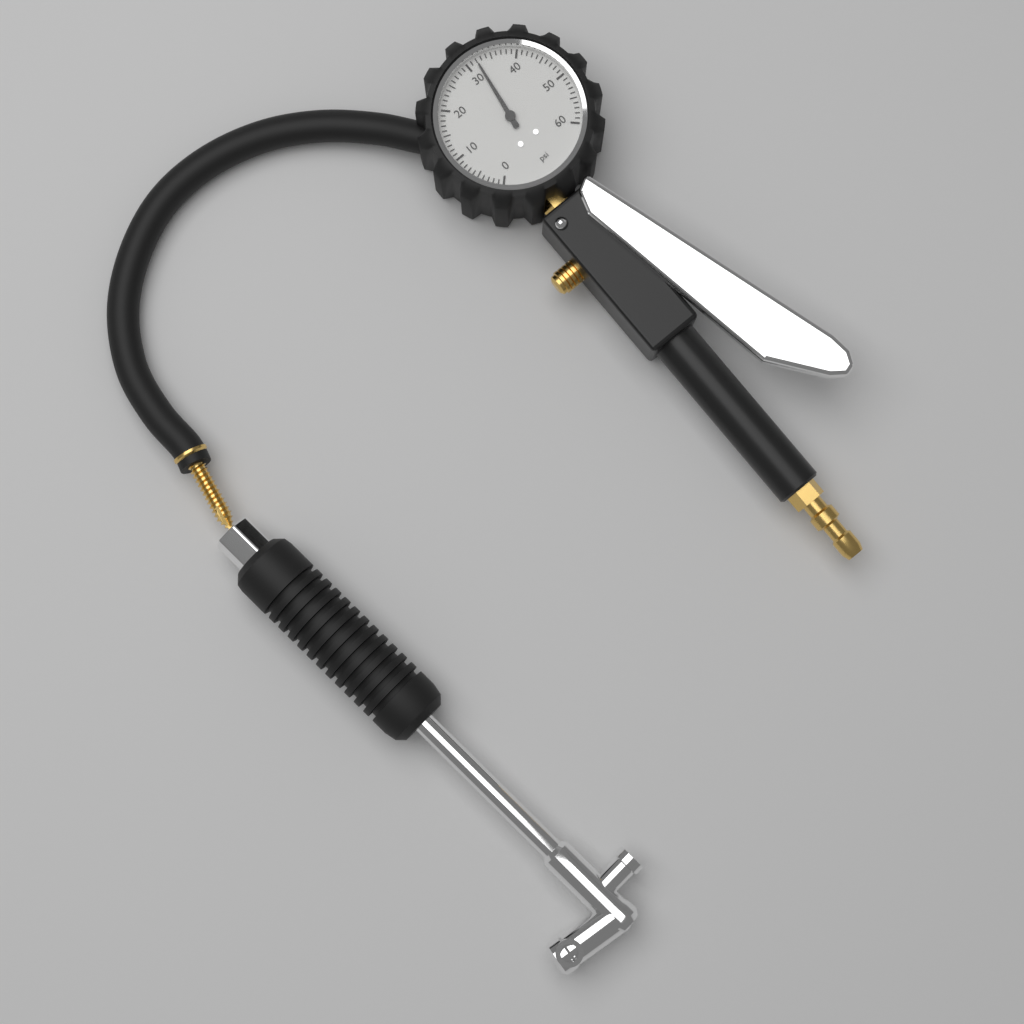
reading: 32 psi
